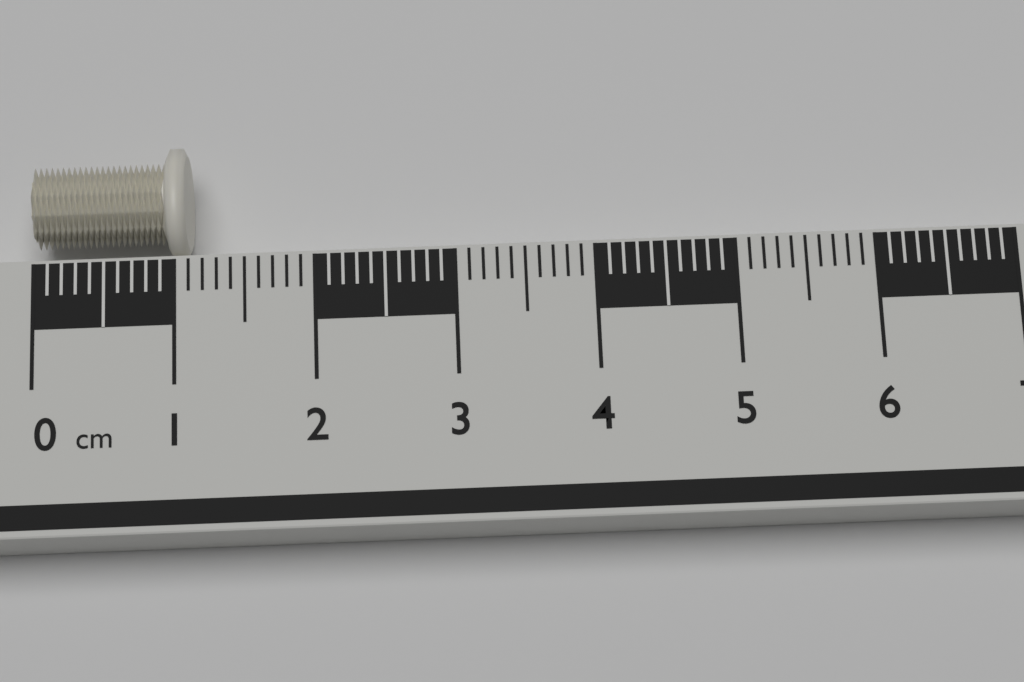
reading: 1.1 cm
